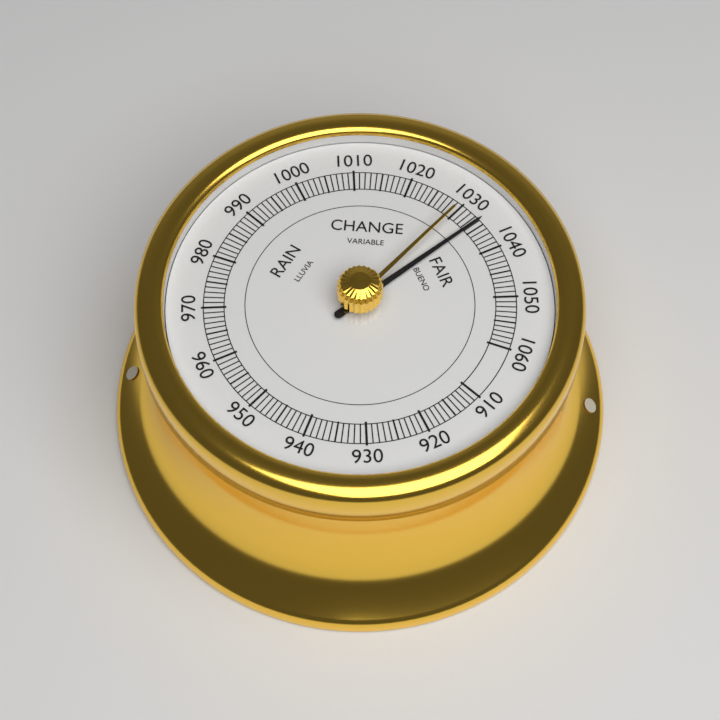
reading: 1034 (no unit)
